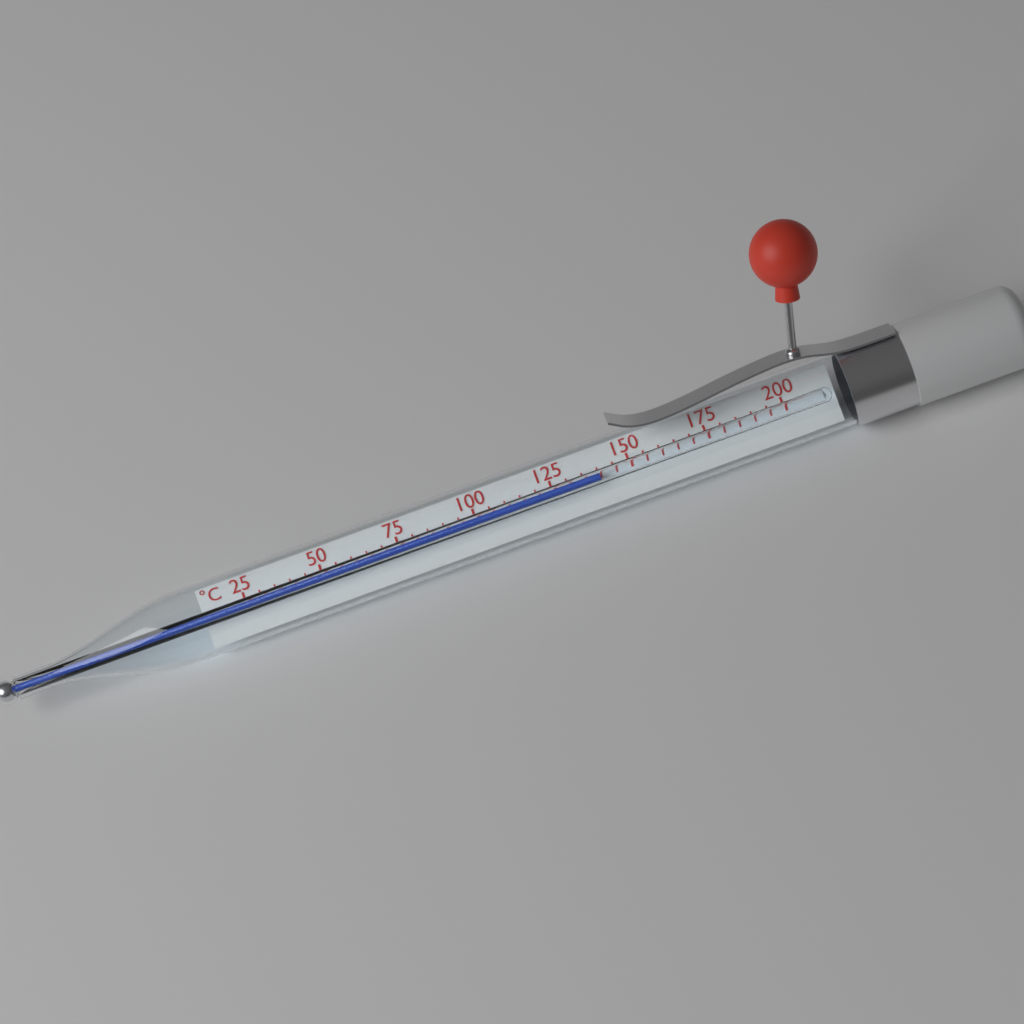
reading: 140 °C
